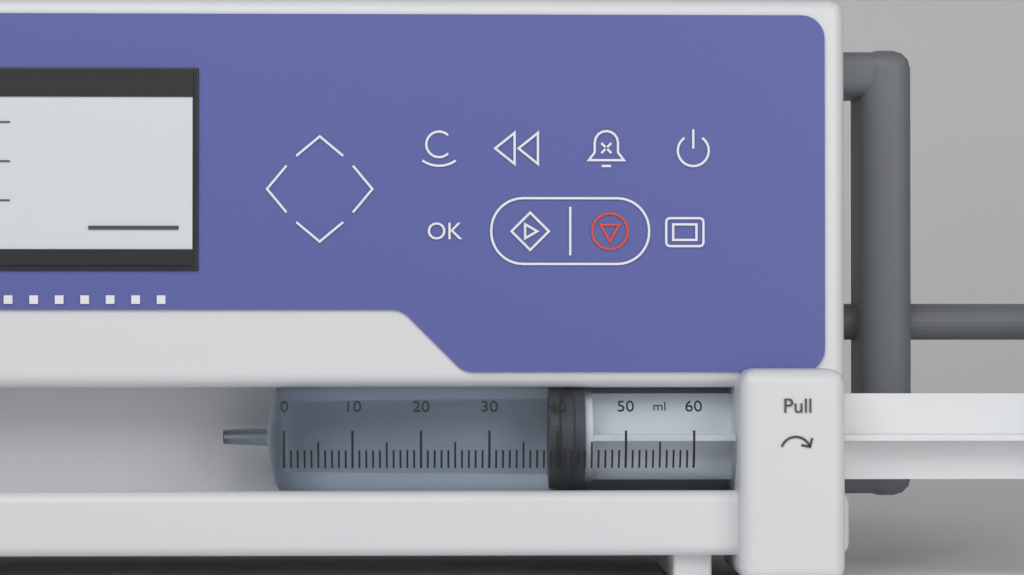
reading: 39 ml
